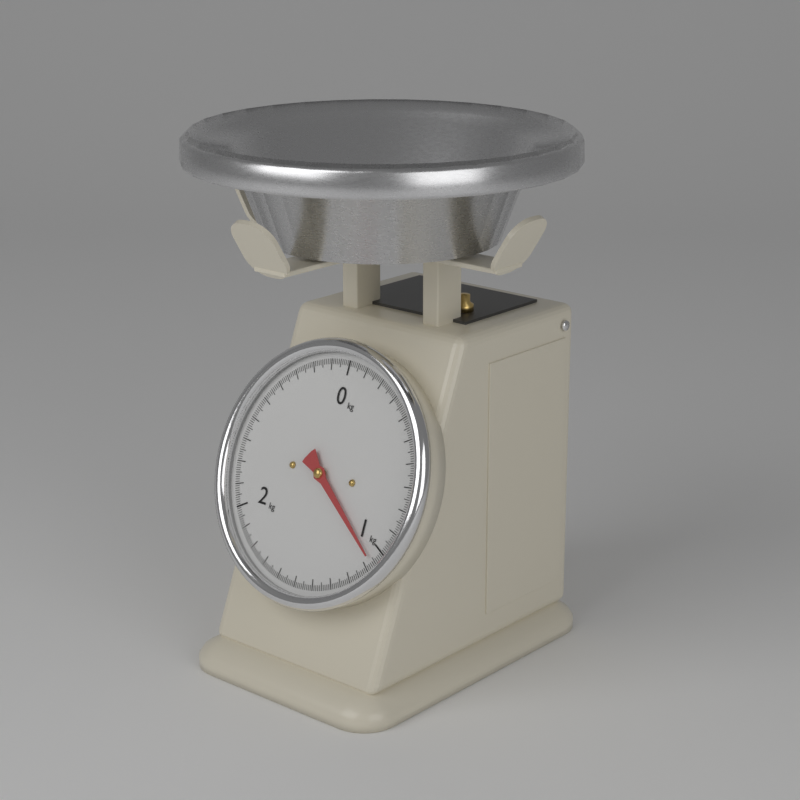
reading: 1.06 kg
